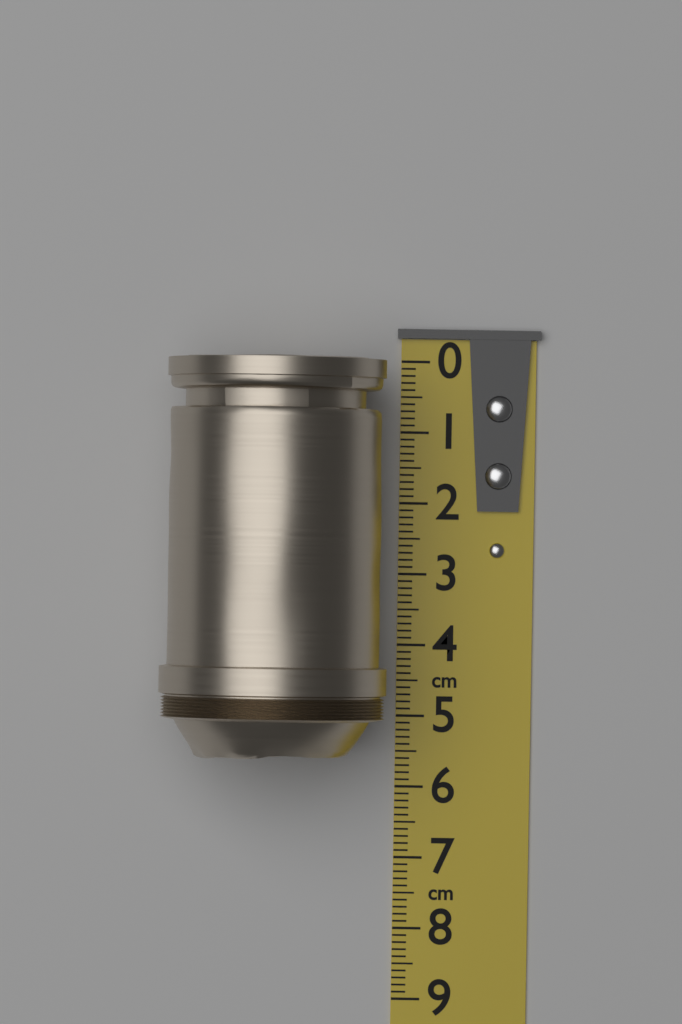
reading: 5.6 cm
